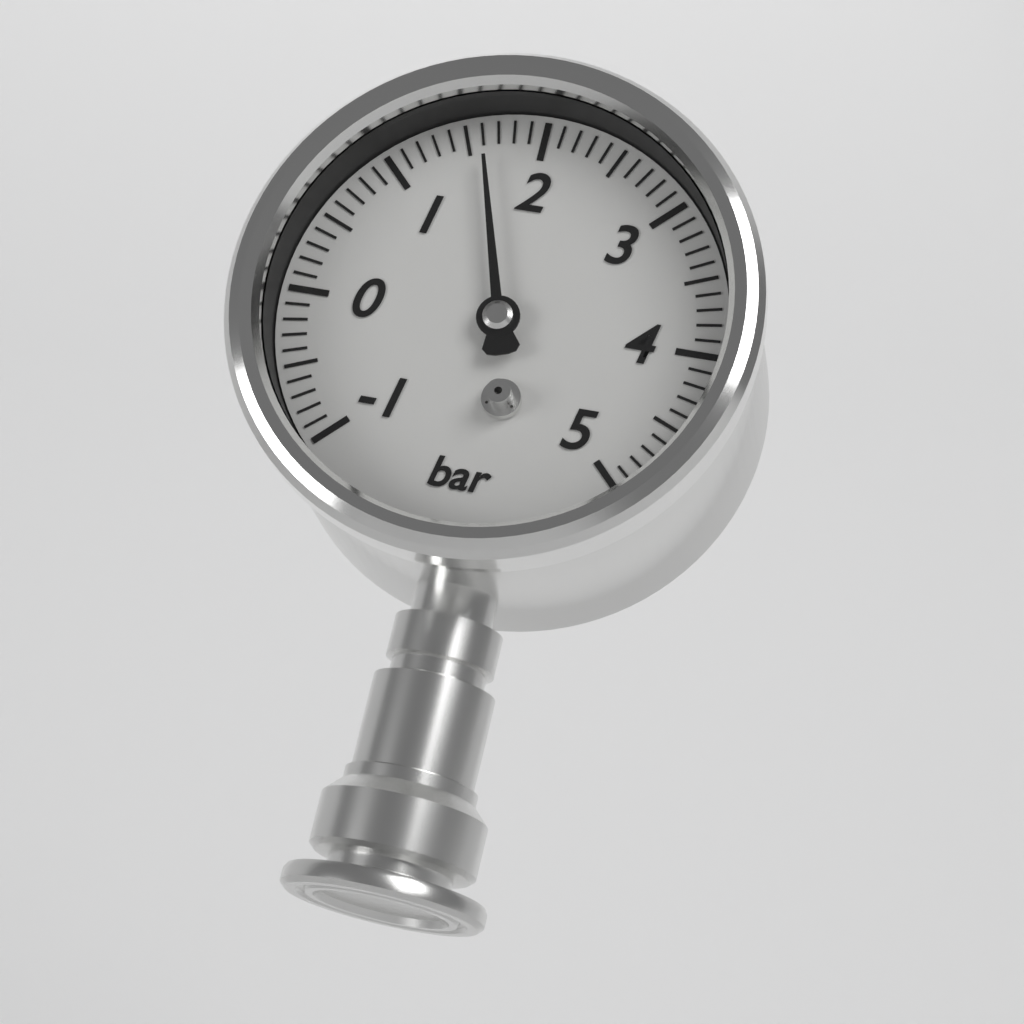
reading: 1.6 bar
